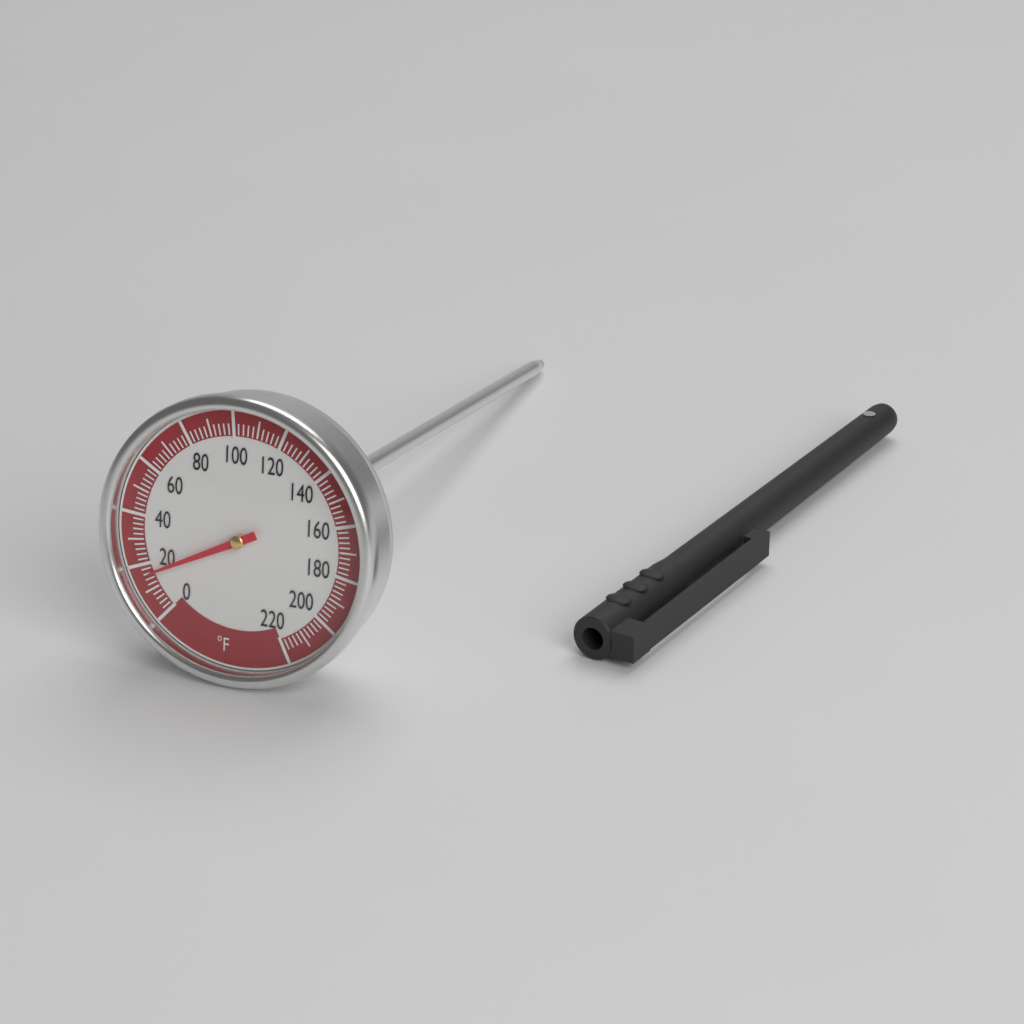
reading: 16 °F
